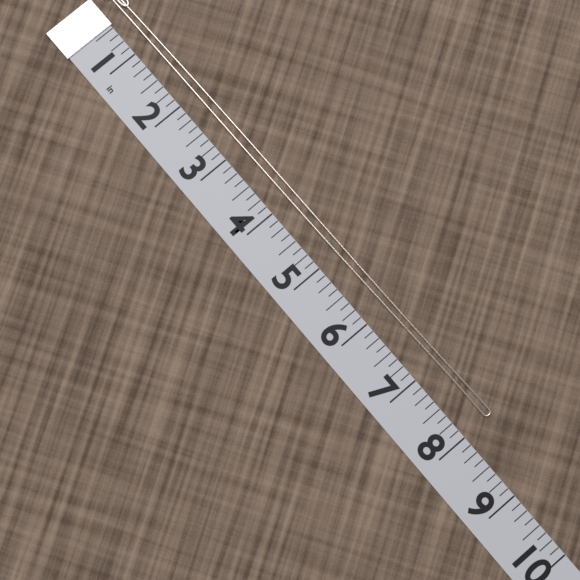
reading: 8.000 in
